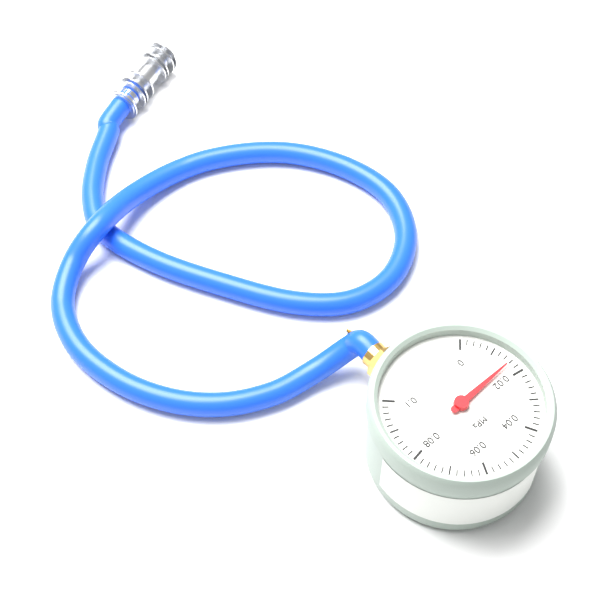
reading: 0.016 MPa
